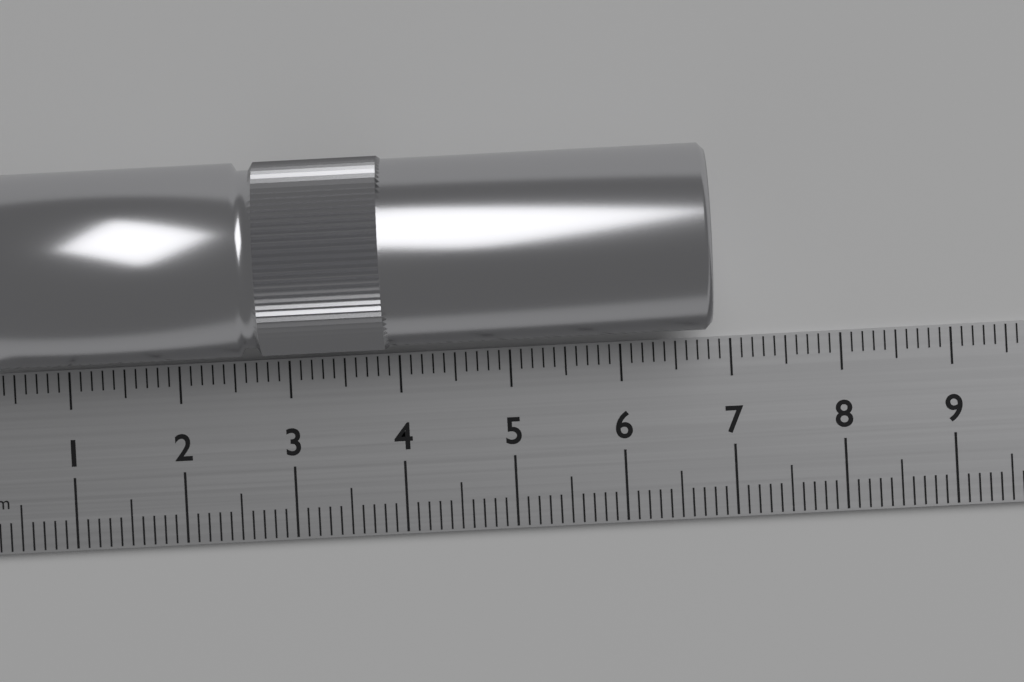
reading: 6.8 cm
